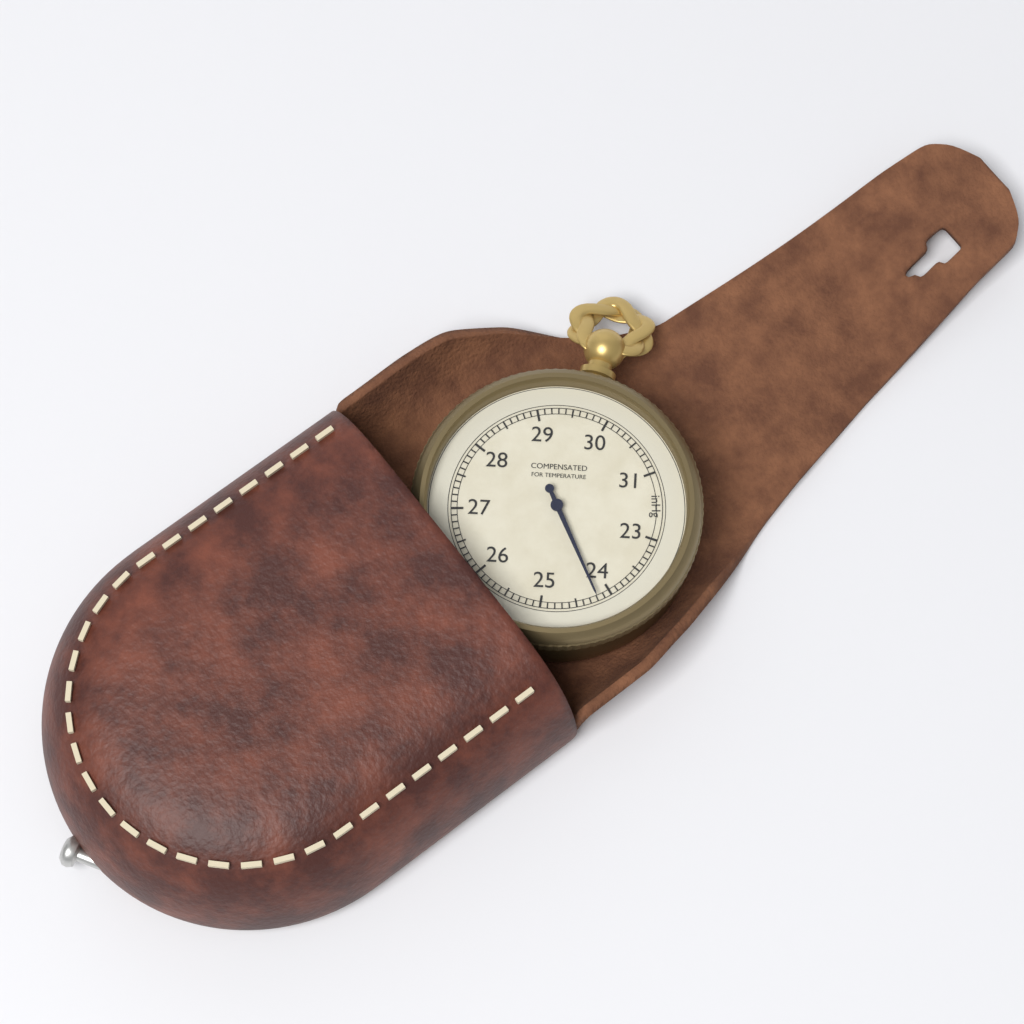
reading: 24.2 inHg
